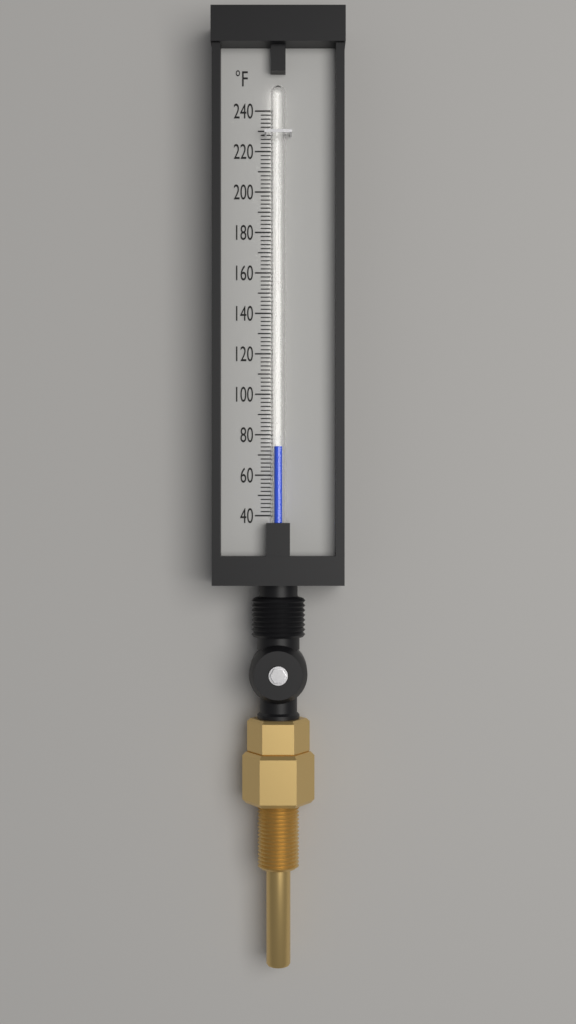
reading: 74 °F
